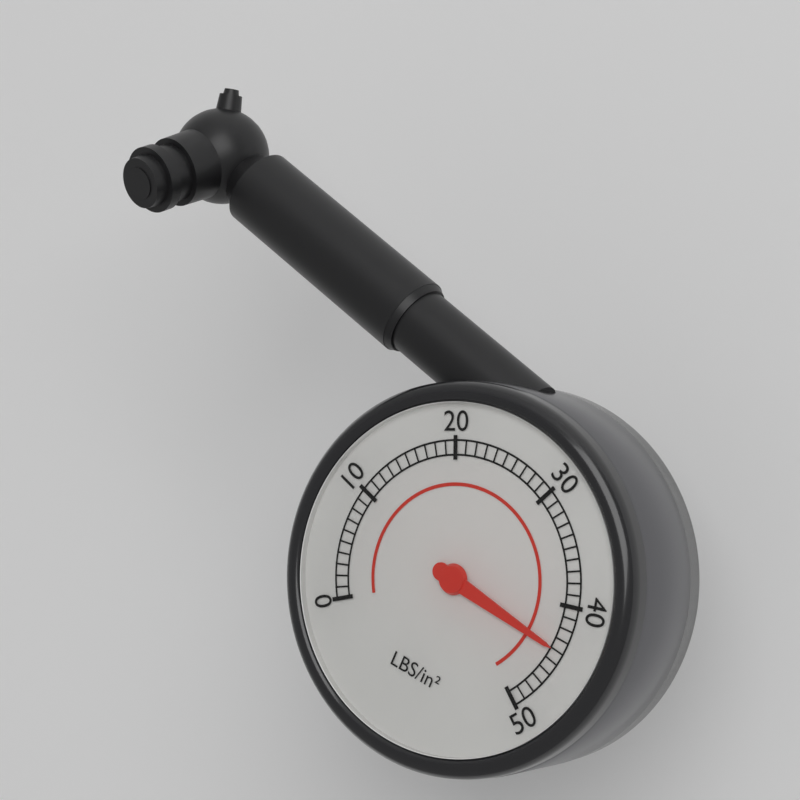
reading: 44 psi
